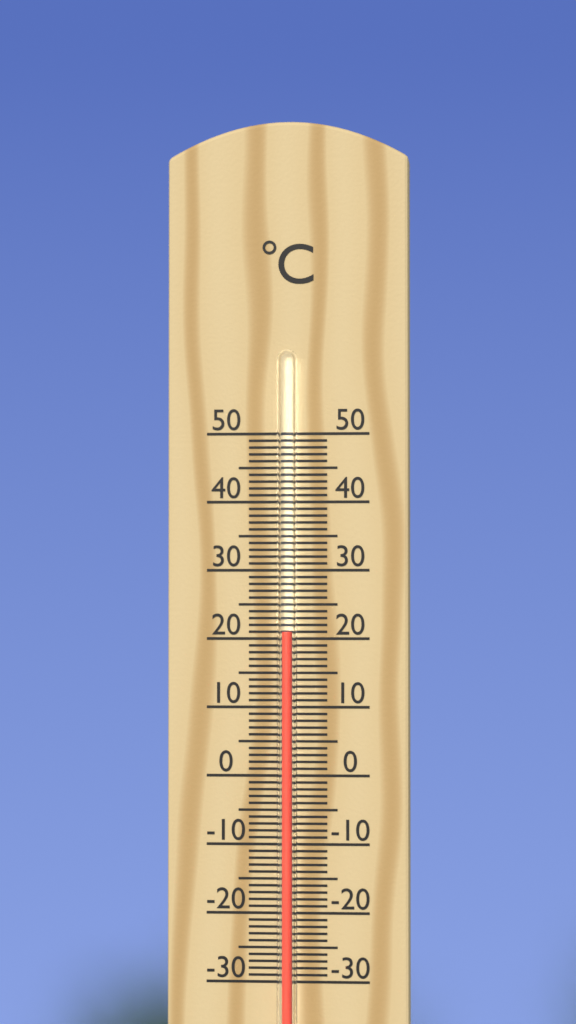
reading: 21 °C
